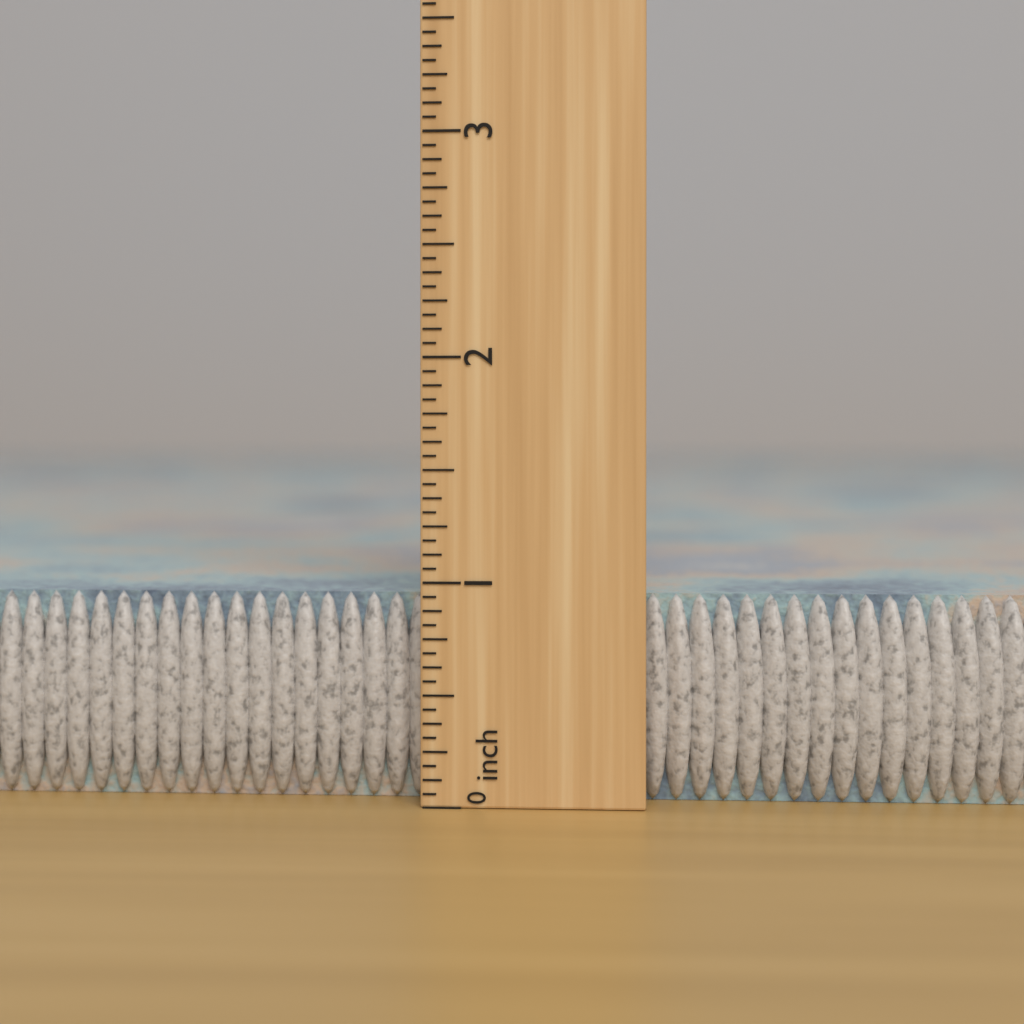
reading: 0.9375 inch
